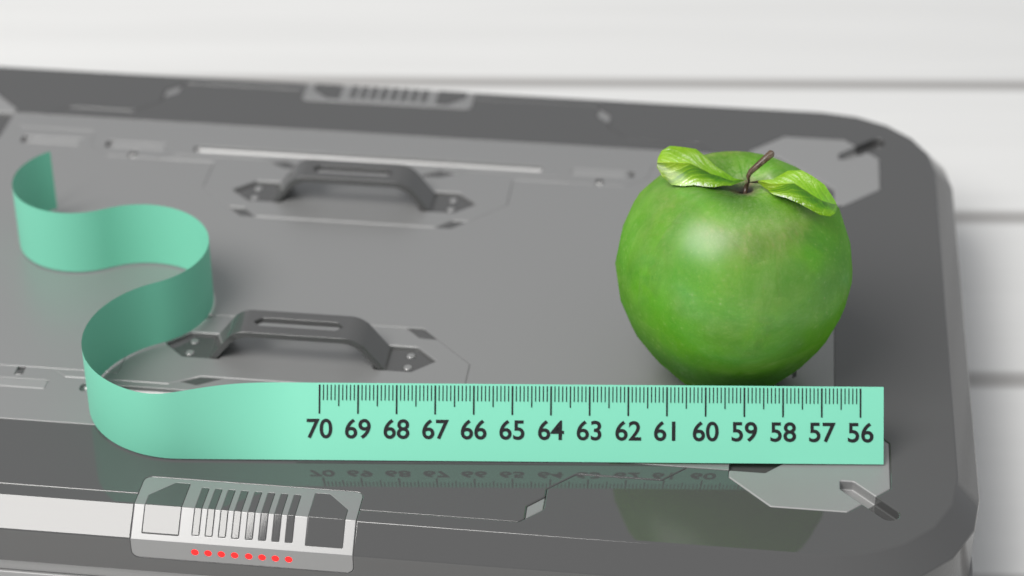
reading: 62.3 (no unit)
